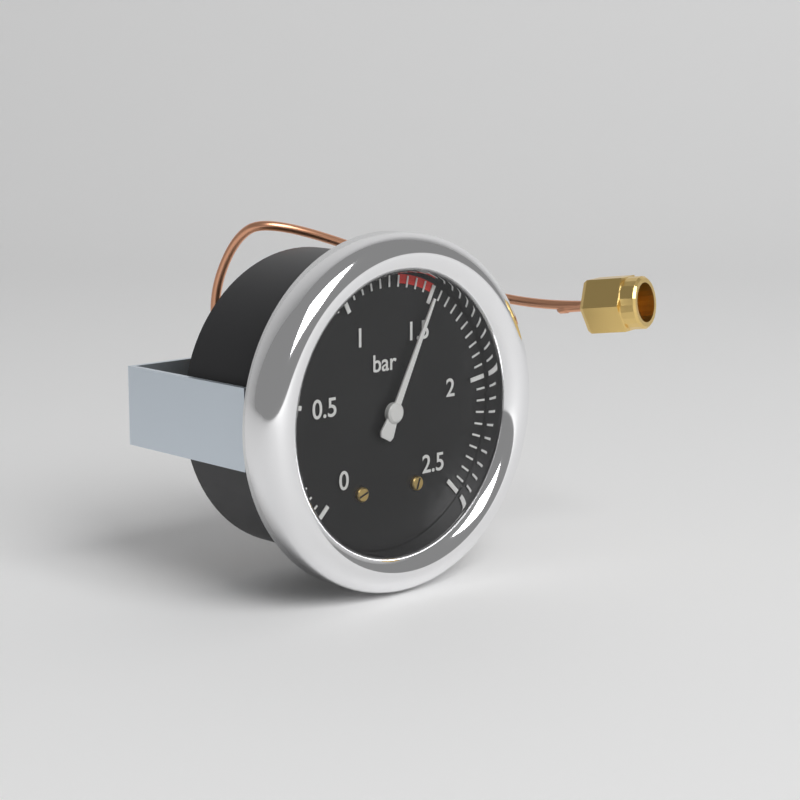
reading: 1.50 bar
